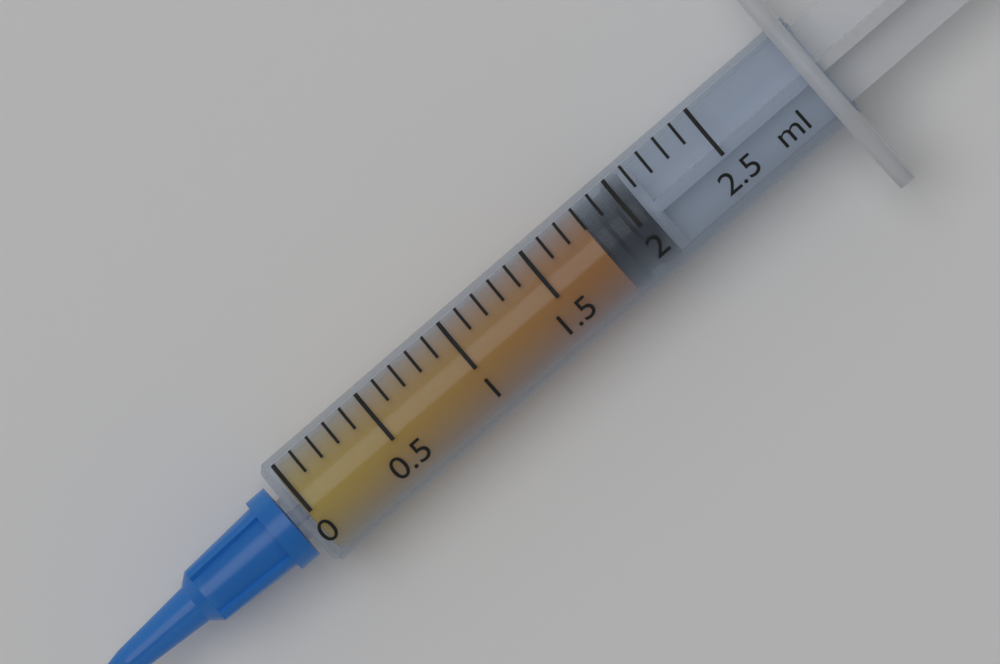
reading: 1.8 ml
